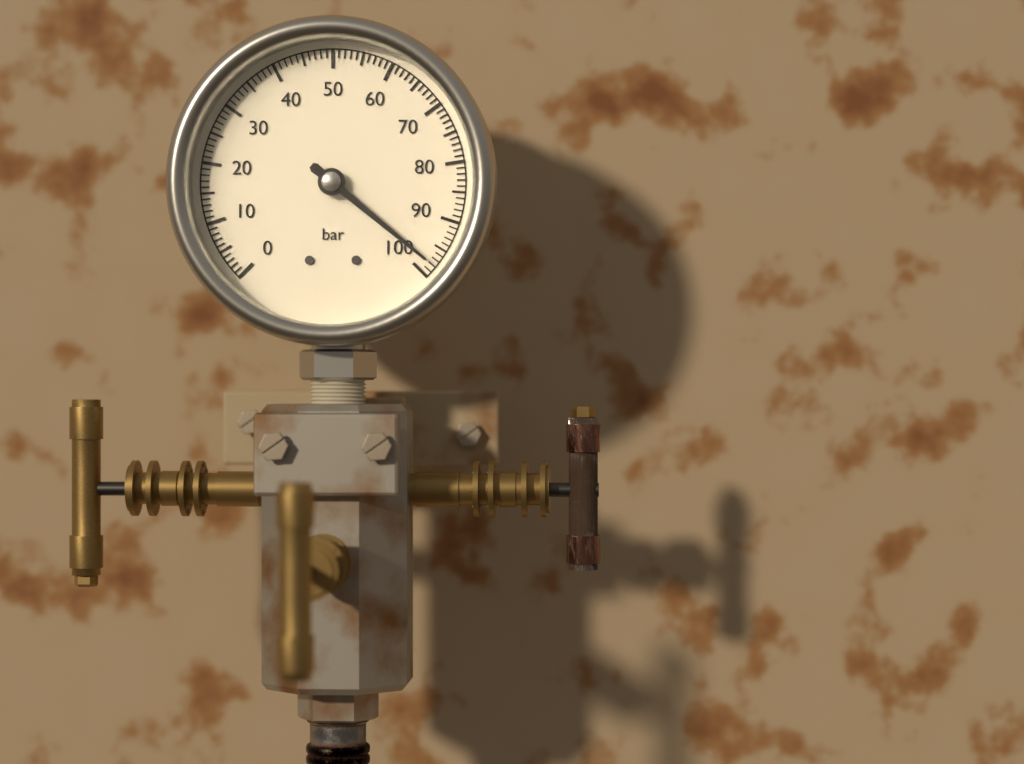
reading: 98 bar
